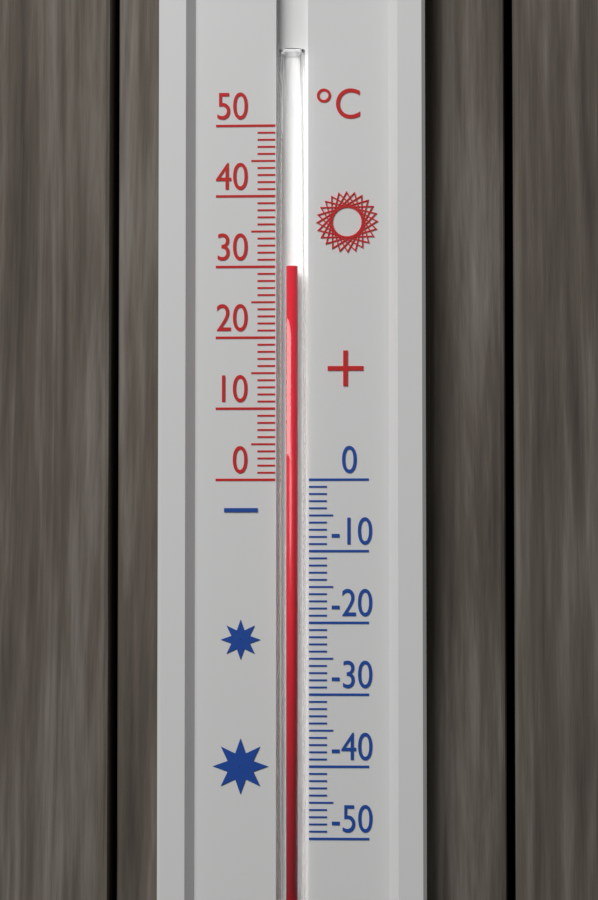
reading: 30 °C
